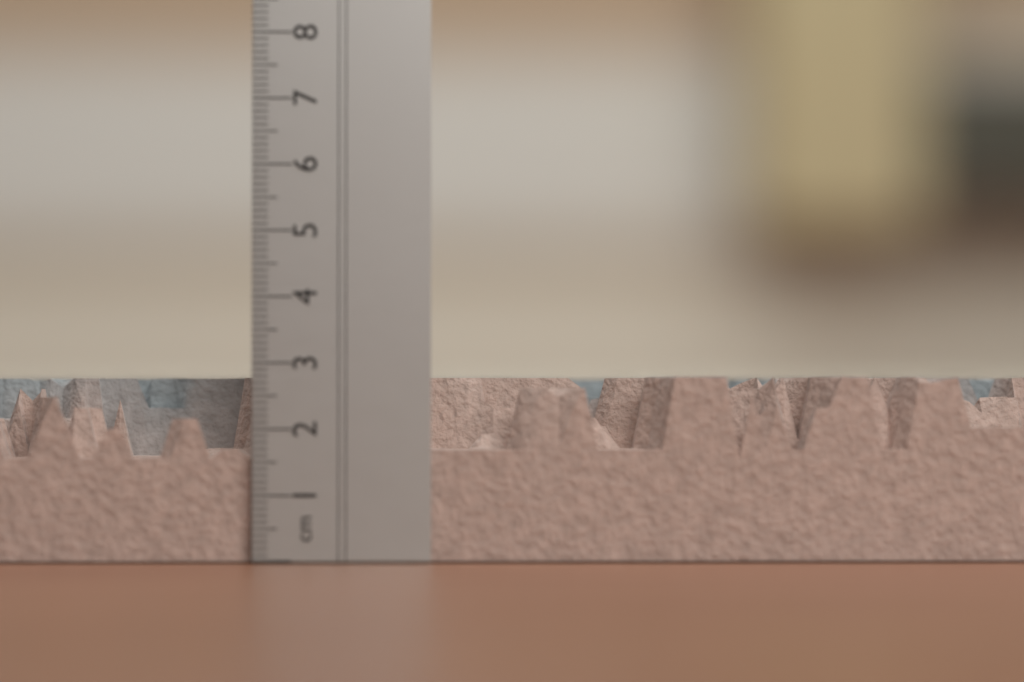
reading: 2.8 cm
